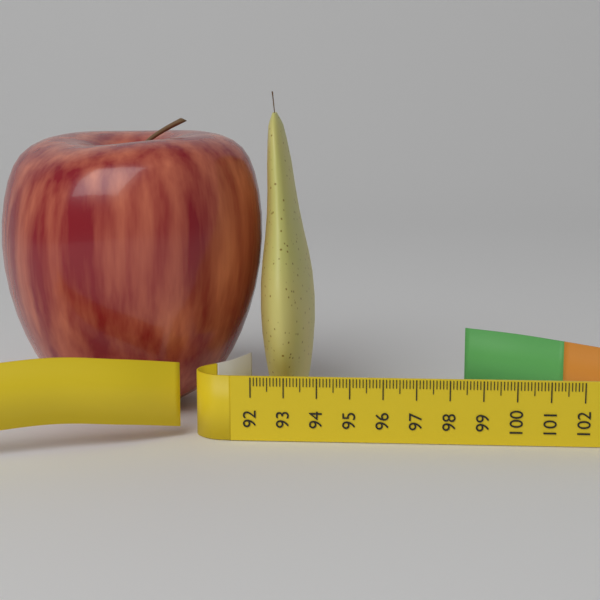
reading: 93.7 (no unit)
